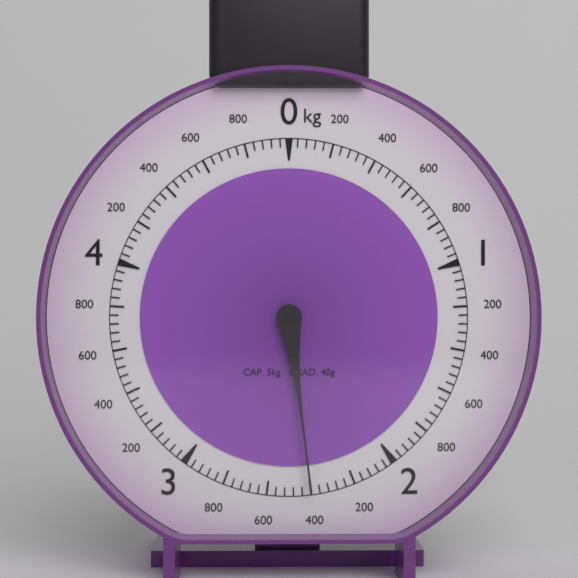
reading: 2.40 kg
